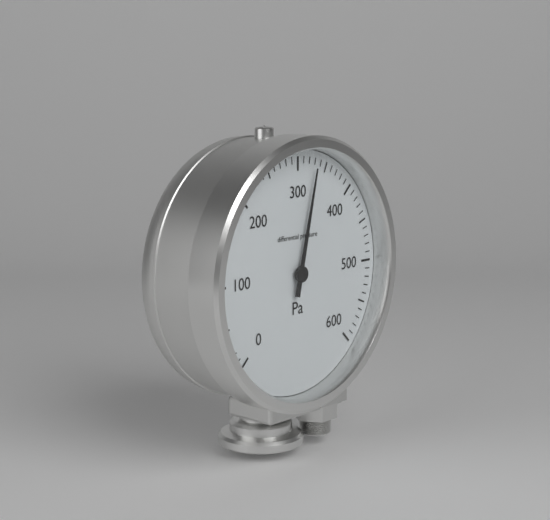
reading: 330 Pa
